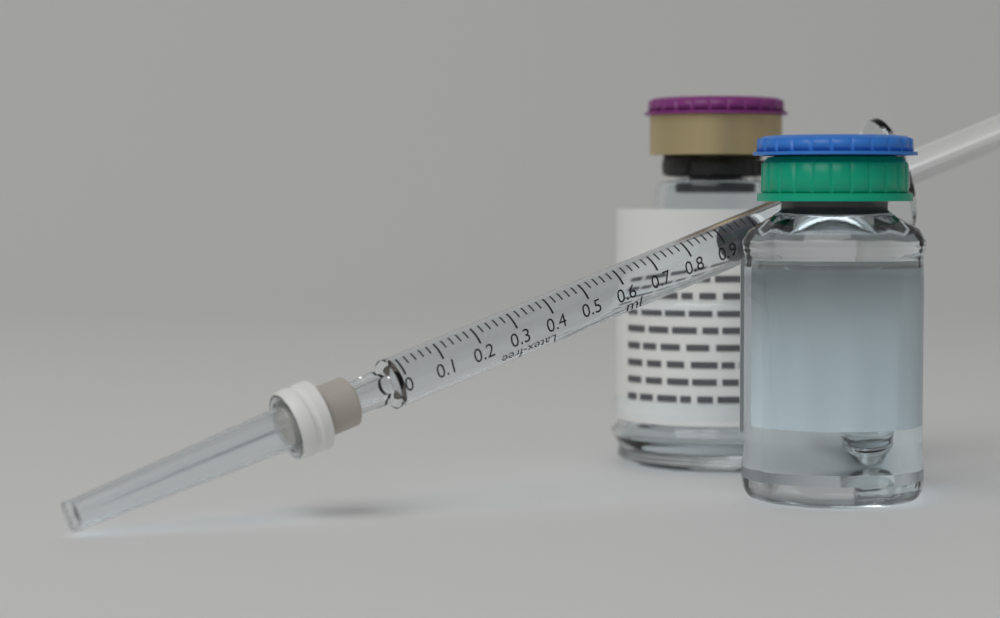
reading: 0.94 ml
